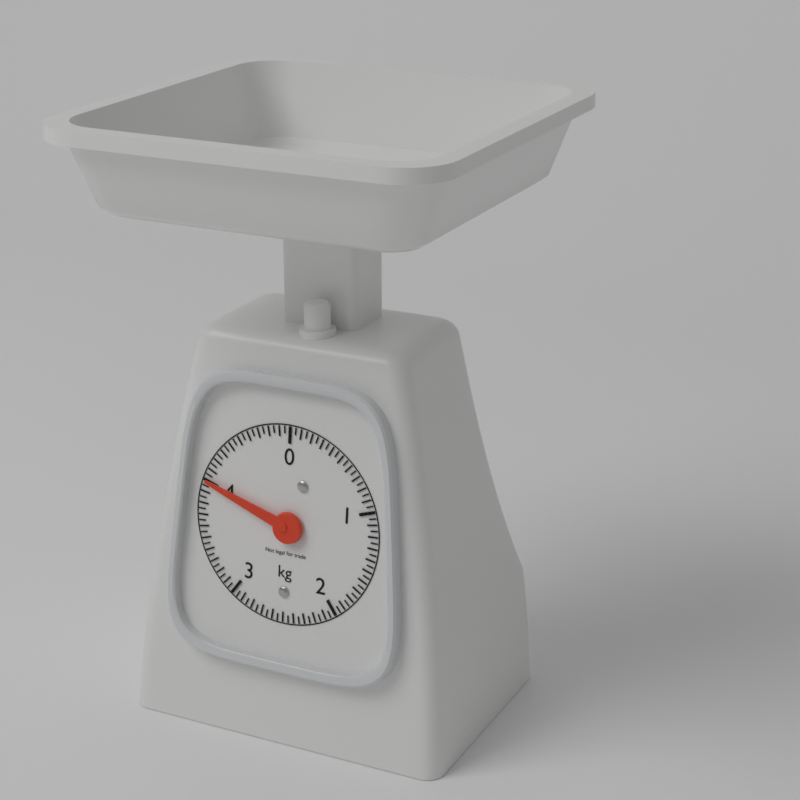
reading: 4.00 kg
